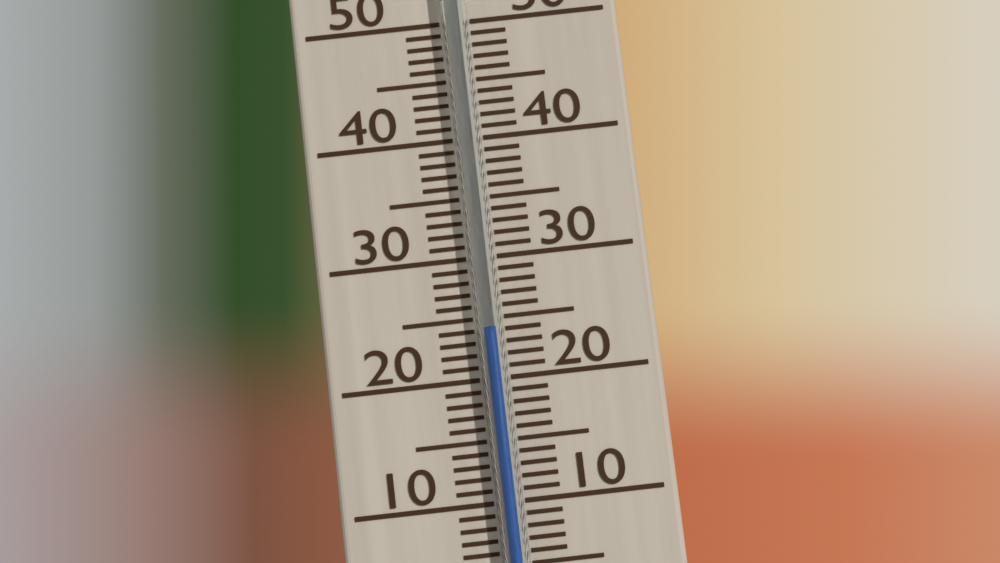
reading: 24 °C
